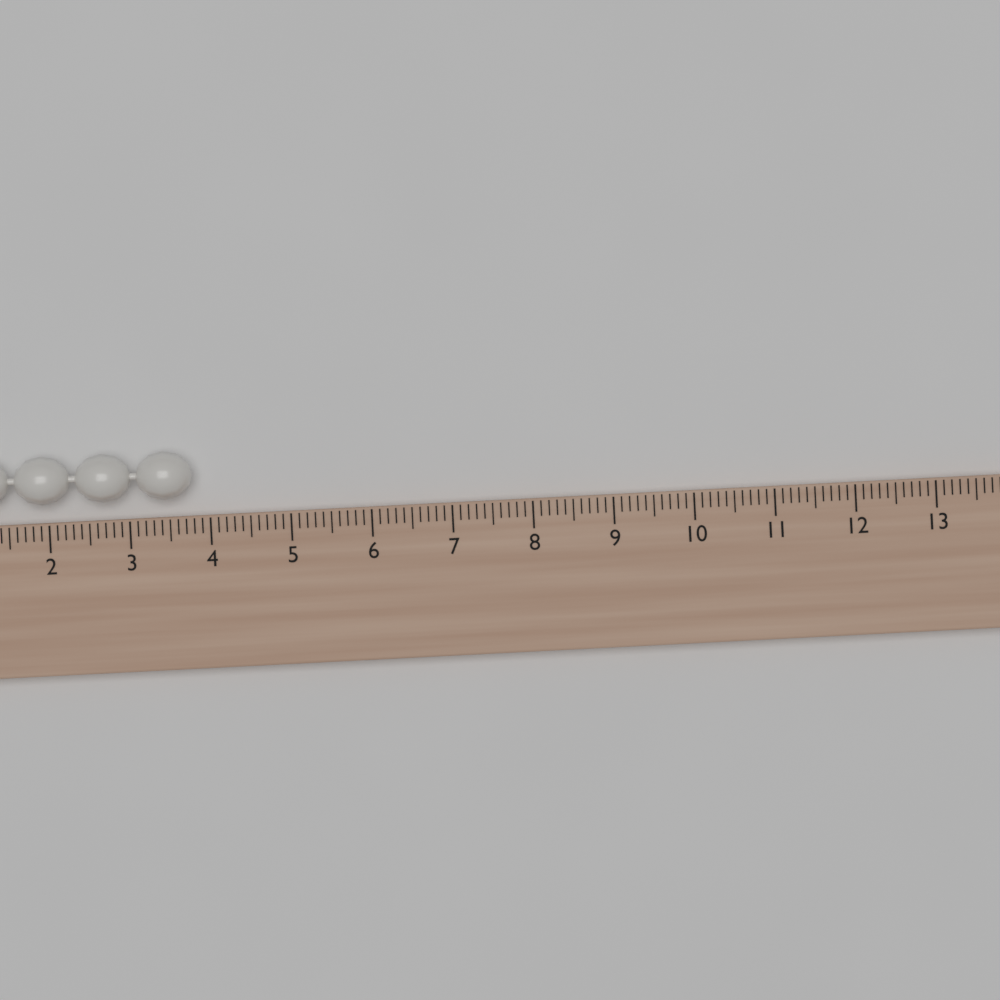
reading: 3.8 (no unit)
